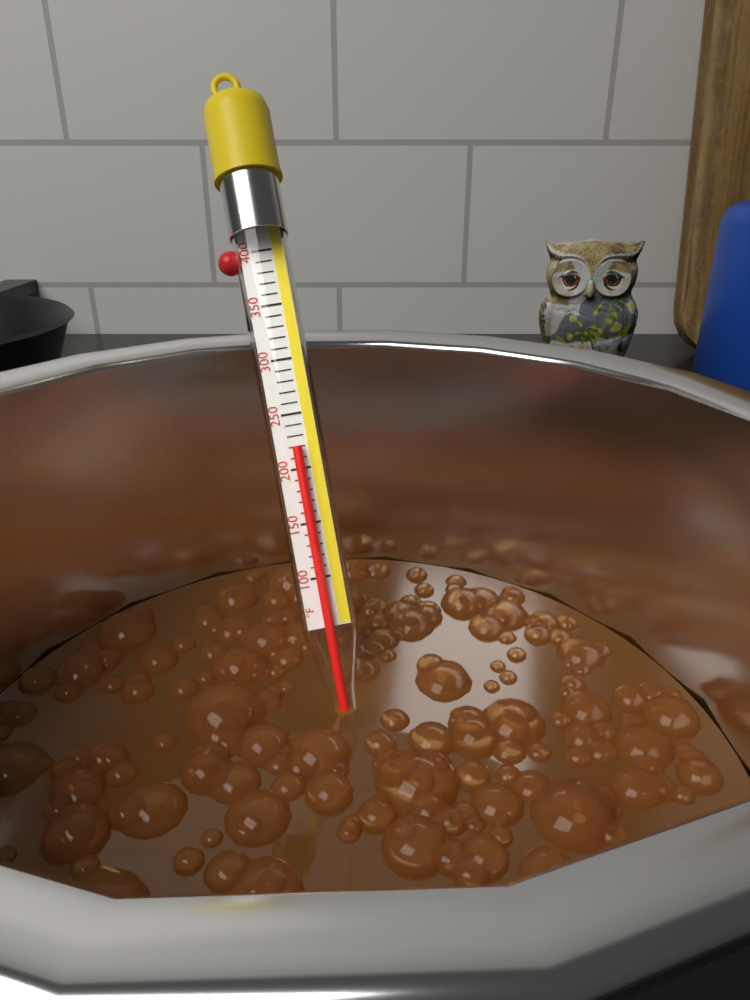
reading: 220 °F
